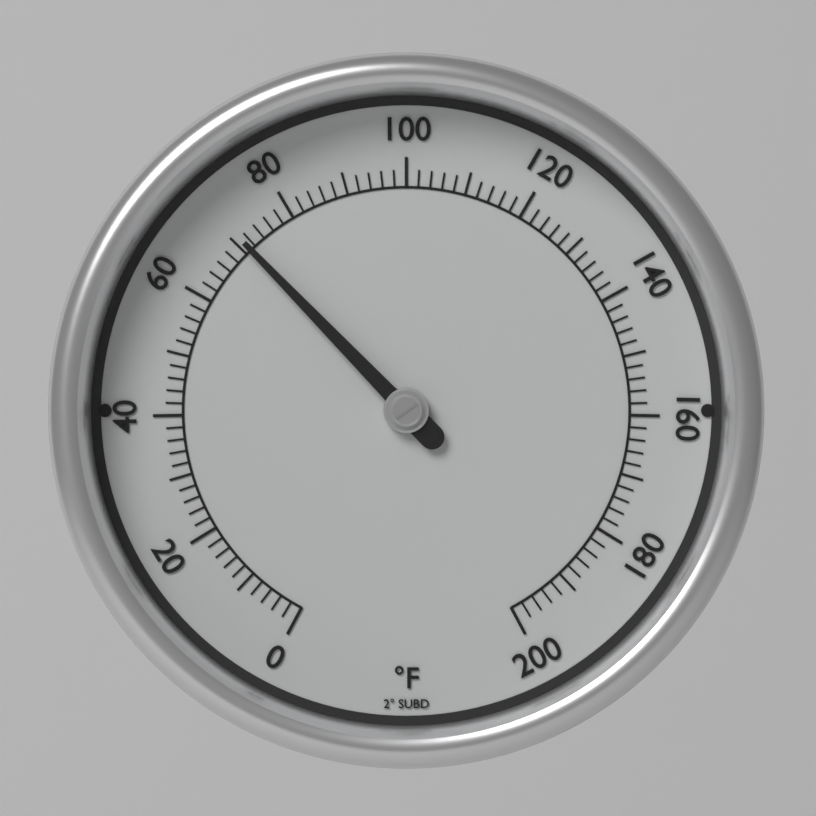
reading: 71 °F
